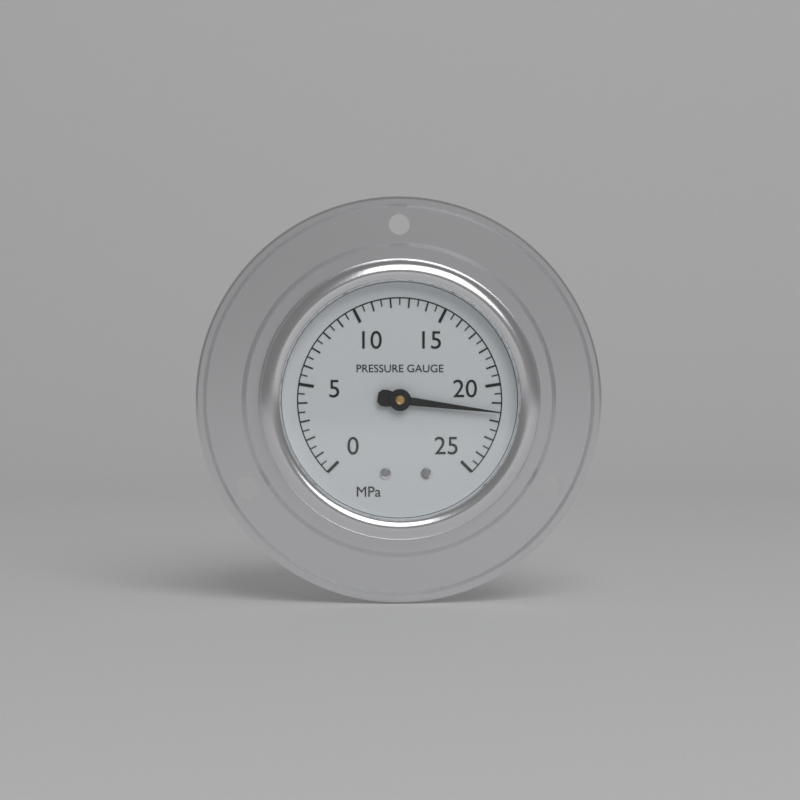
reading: 21.5 MPa
